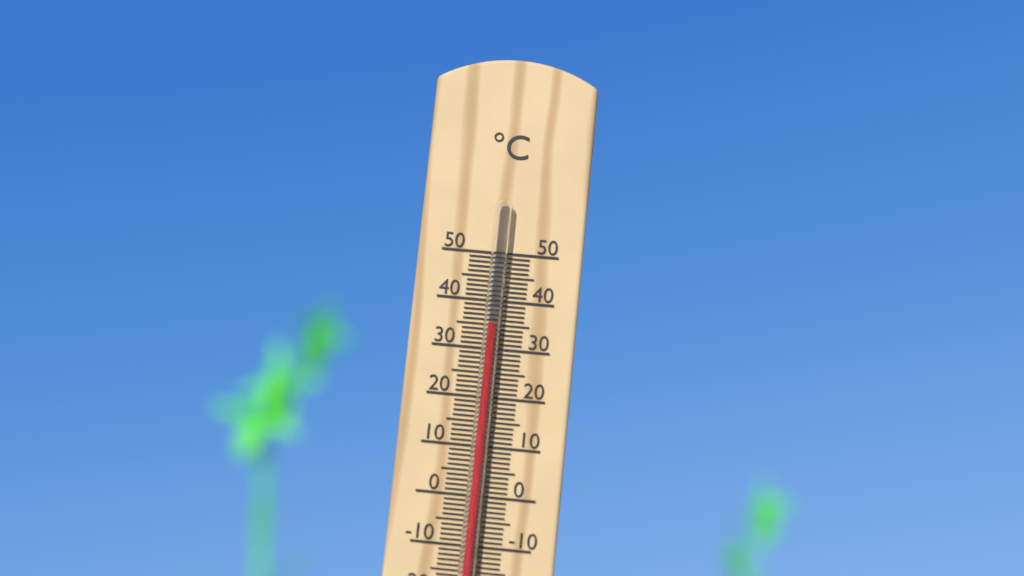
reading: 35 °C
